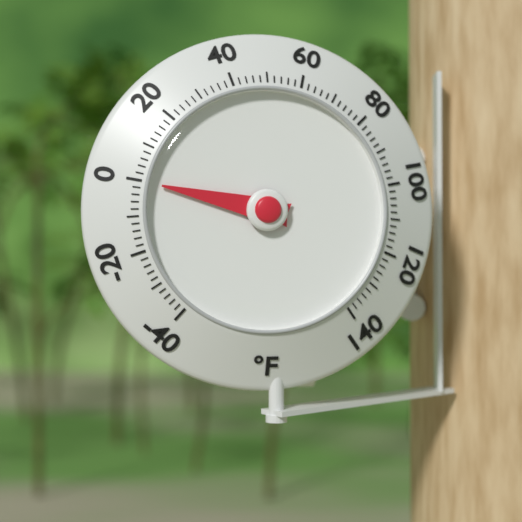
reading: 0 °F
